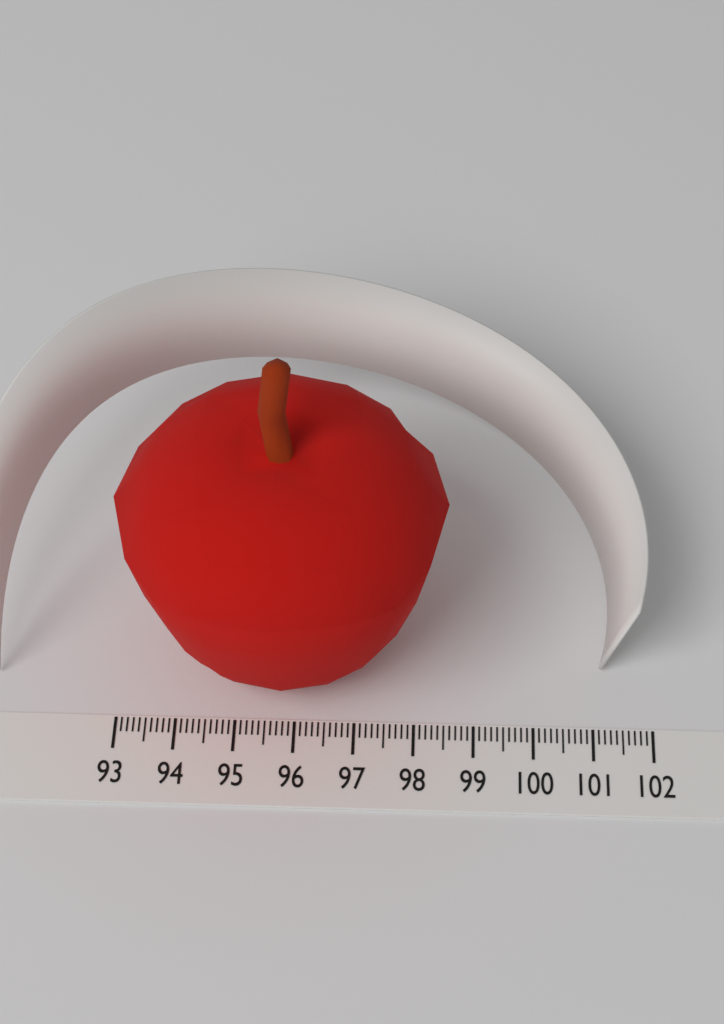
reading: 98.5 (no unit)
